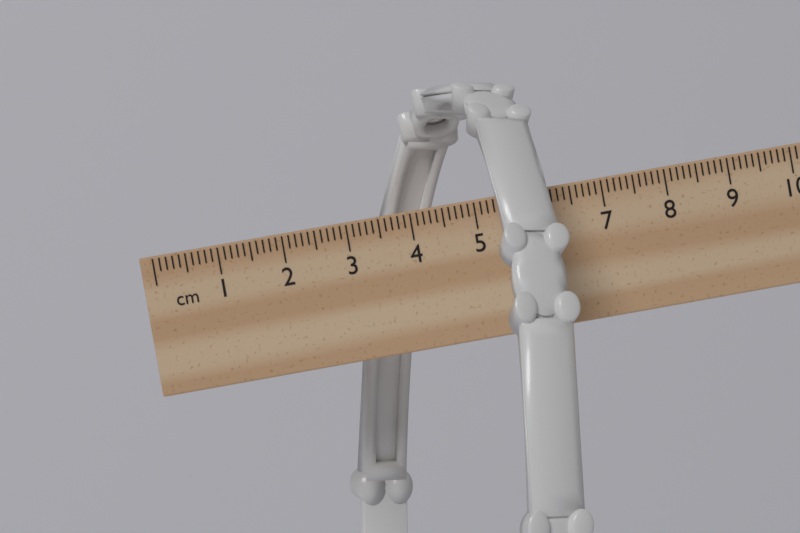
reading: 6.1 cm
